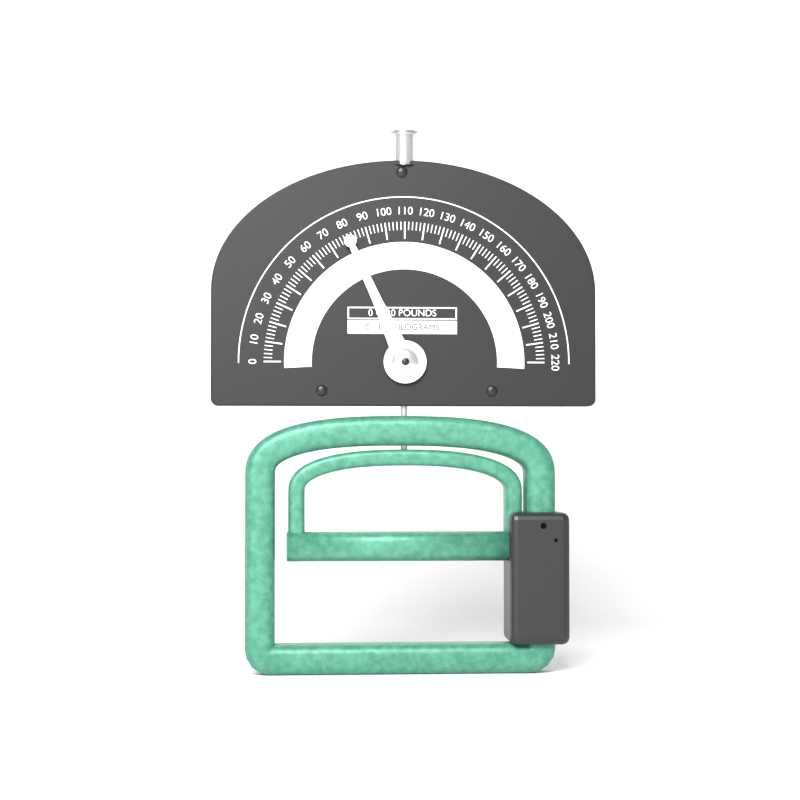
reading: 80 lb
